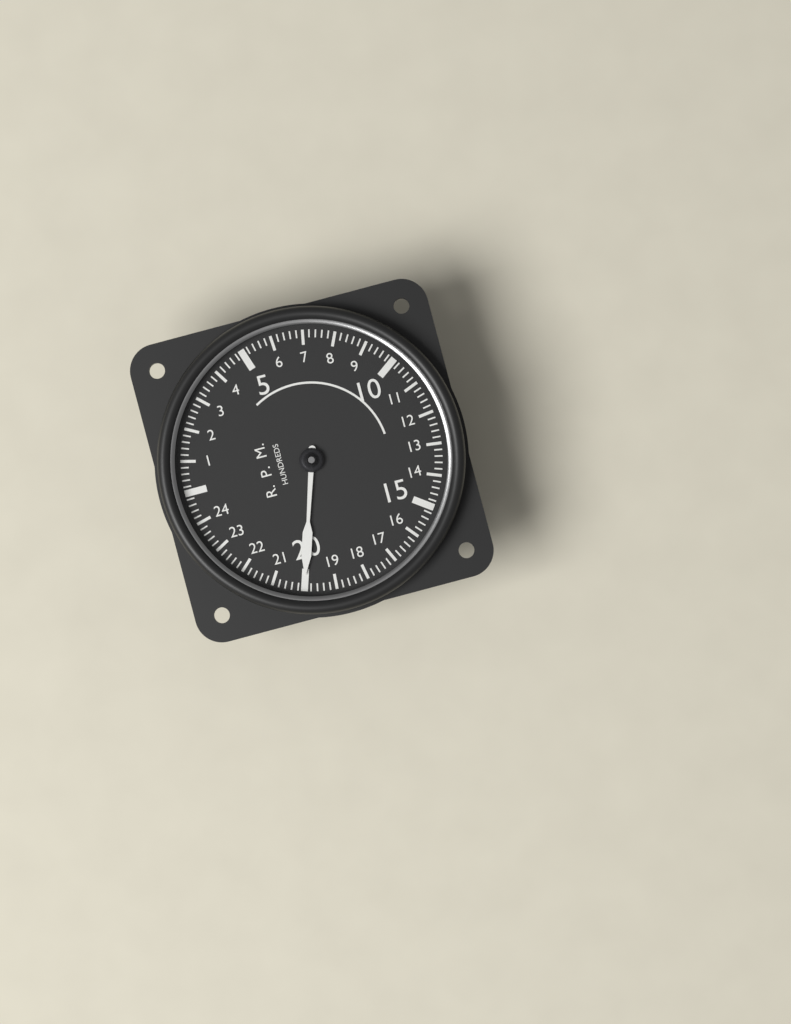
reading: 20.0 RPM x100
